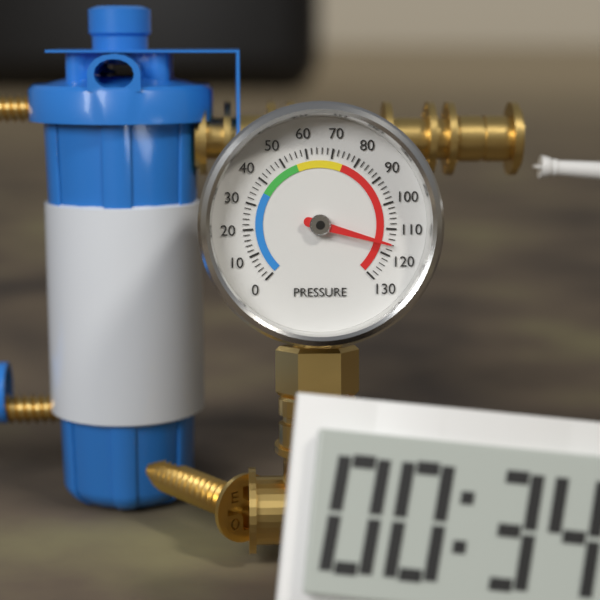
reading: 116 (no unit)
